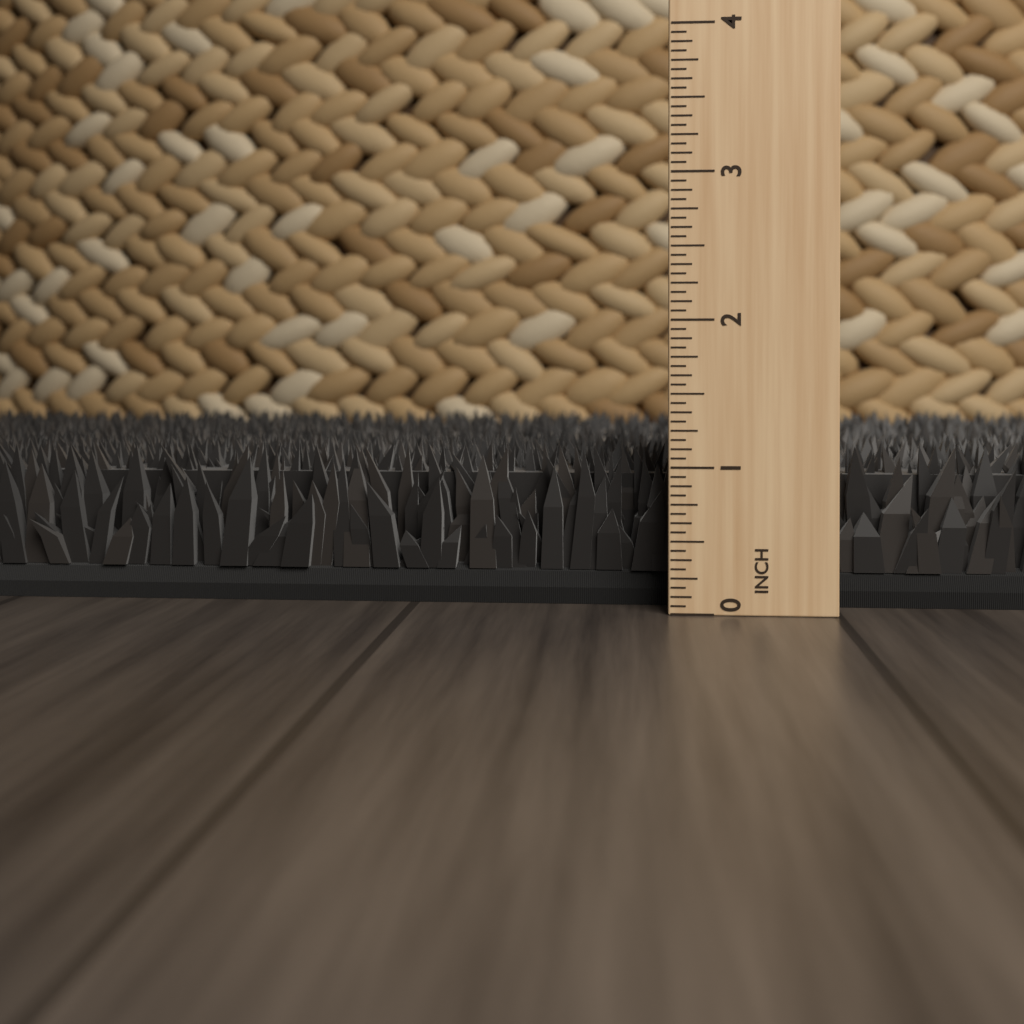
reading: 1.1250 in
